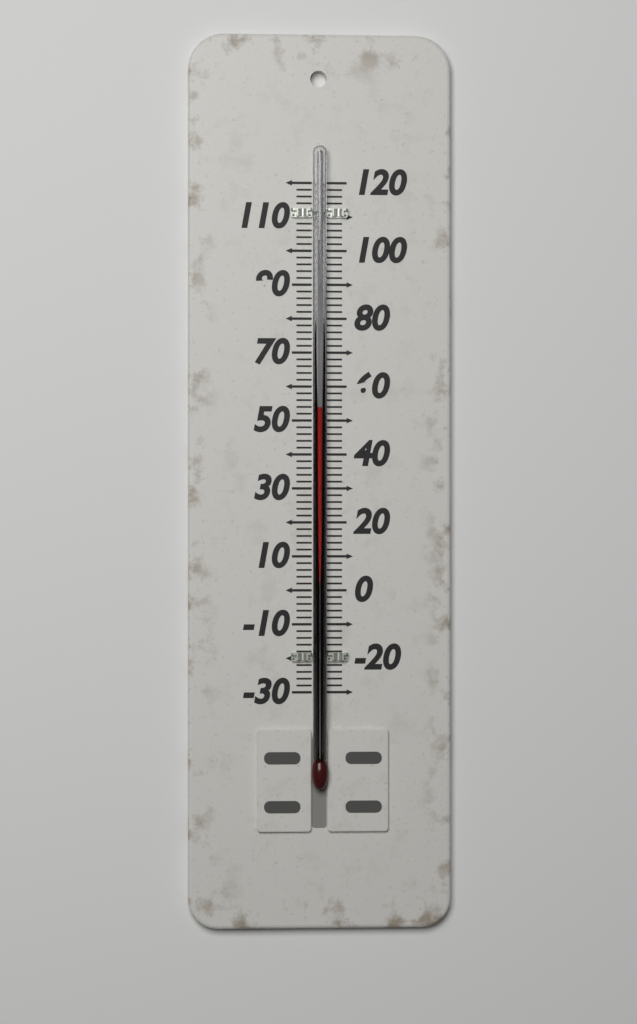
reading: 54 (no unit)
